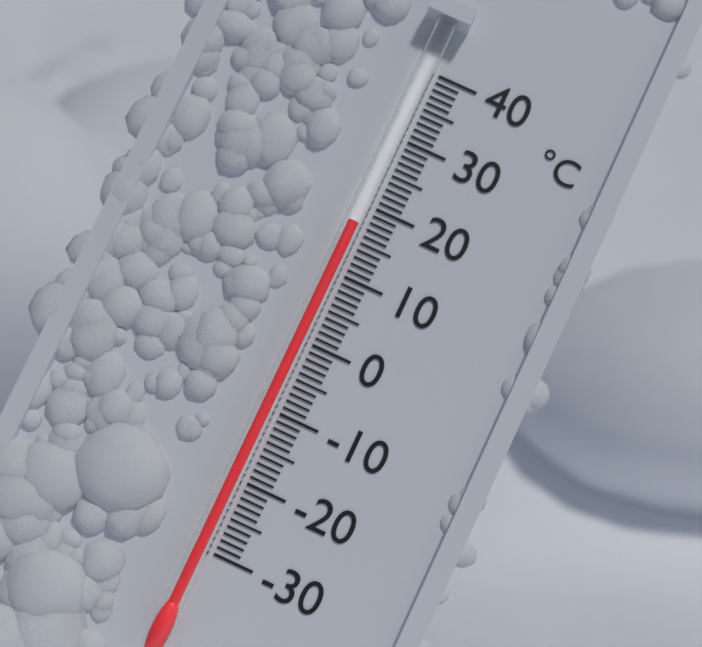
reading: 17 °C
